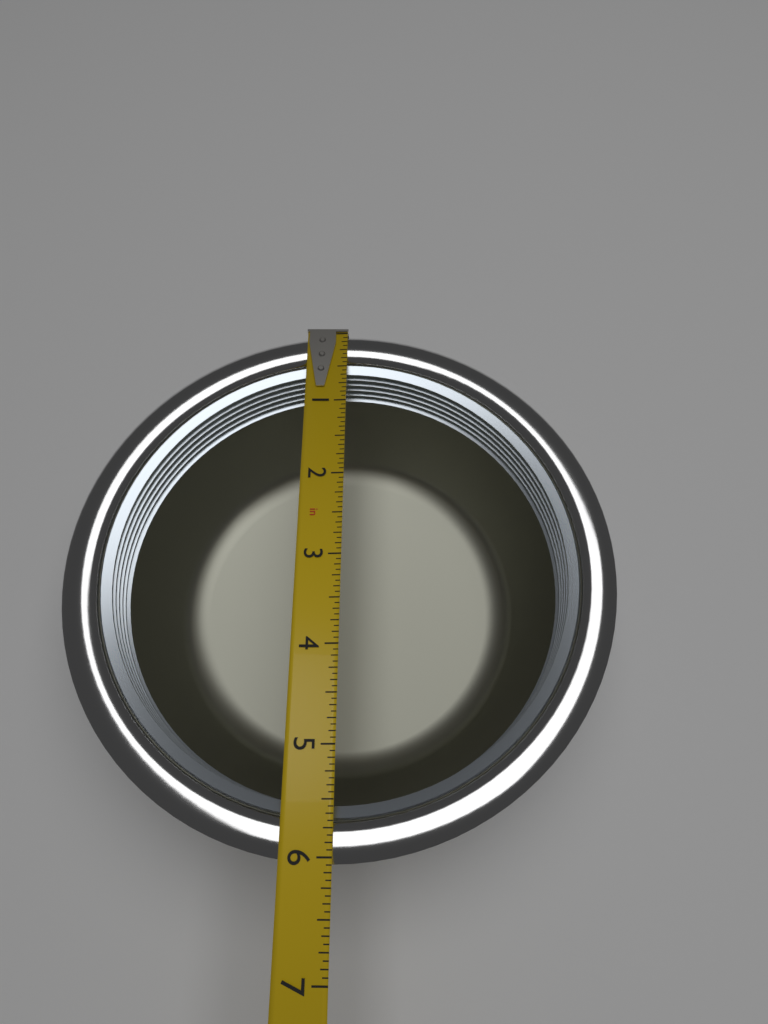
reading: 6.0625 in
